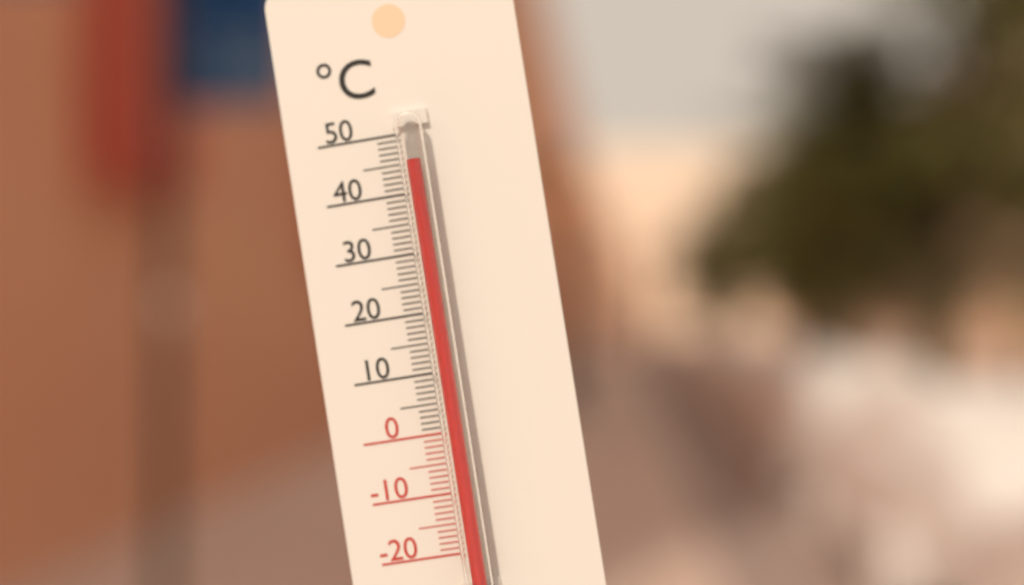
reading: 45 °C
